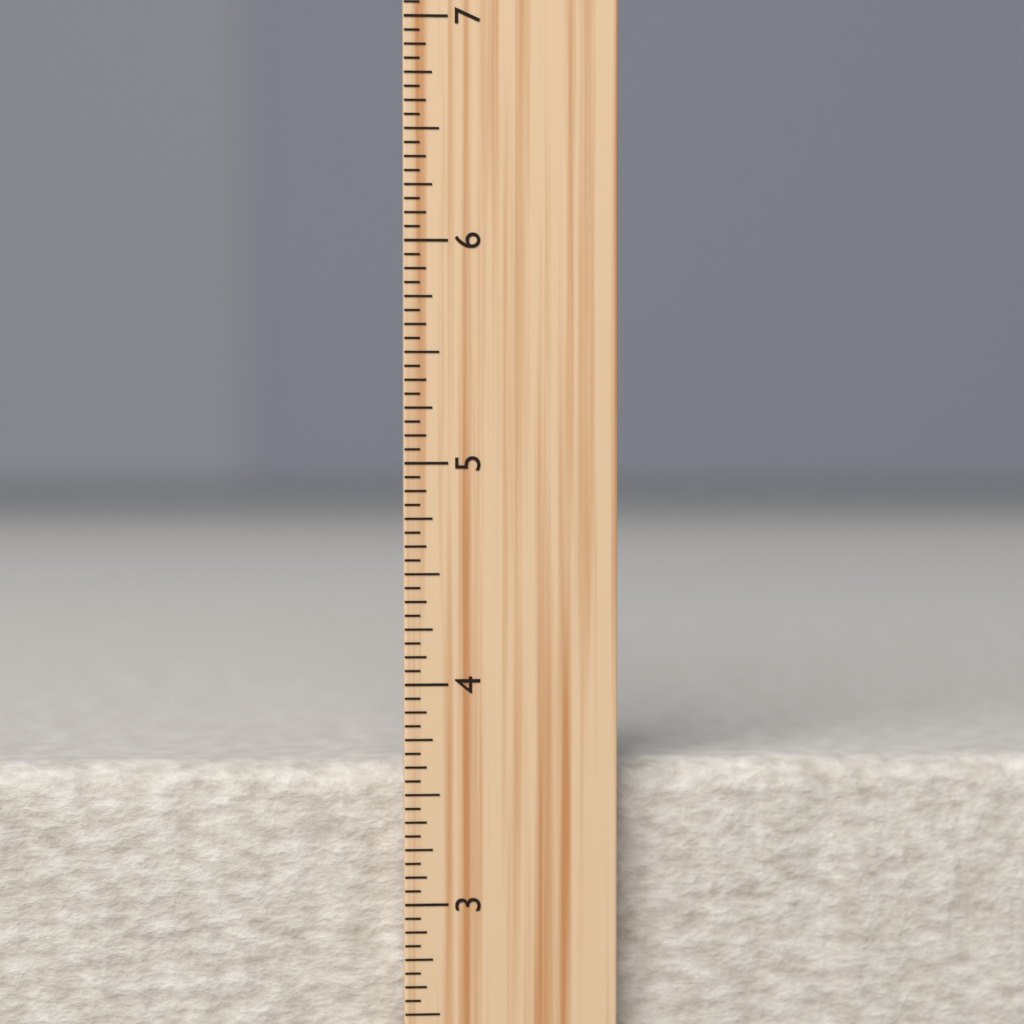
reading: 3.6250 inch
